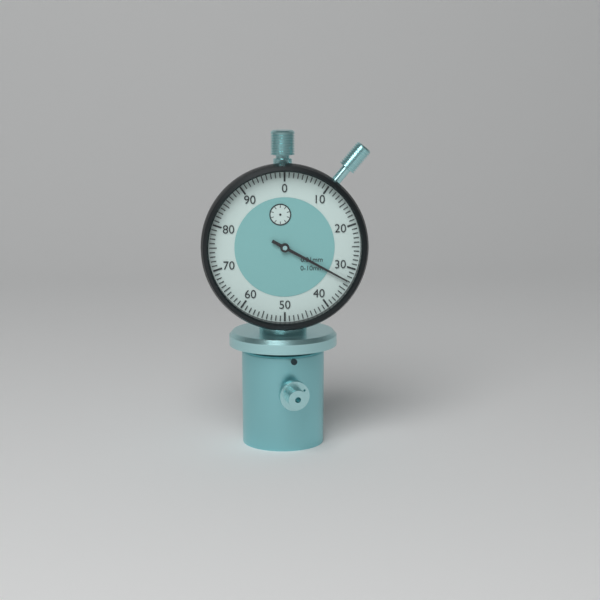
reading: 0.33 mm
